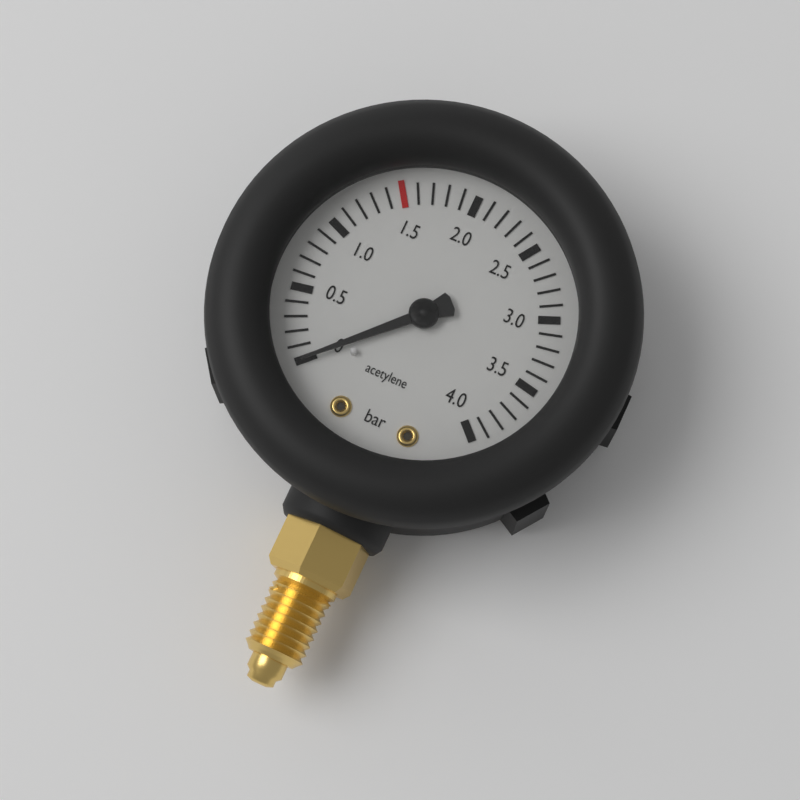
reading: 0.0 bar
